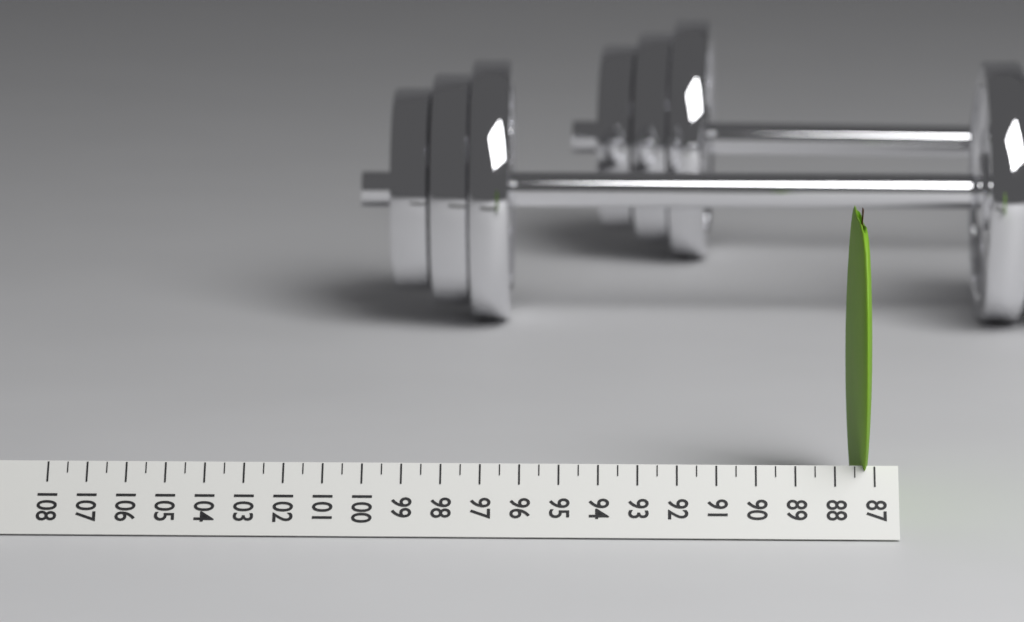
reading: 87.5 (no unit)
